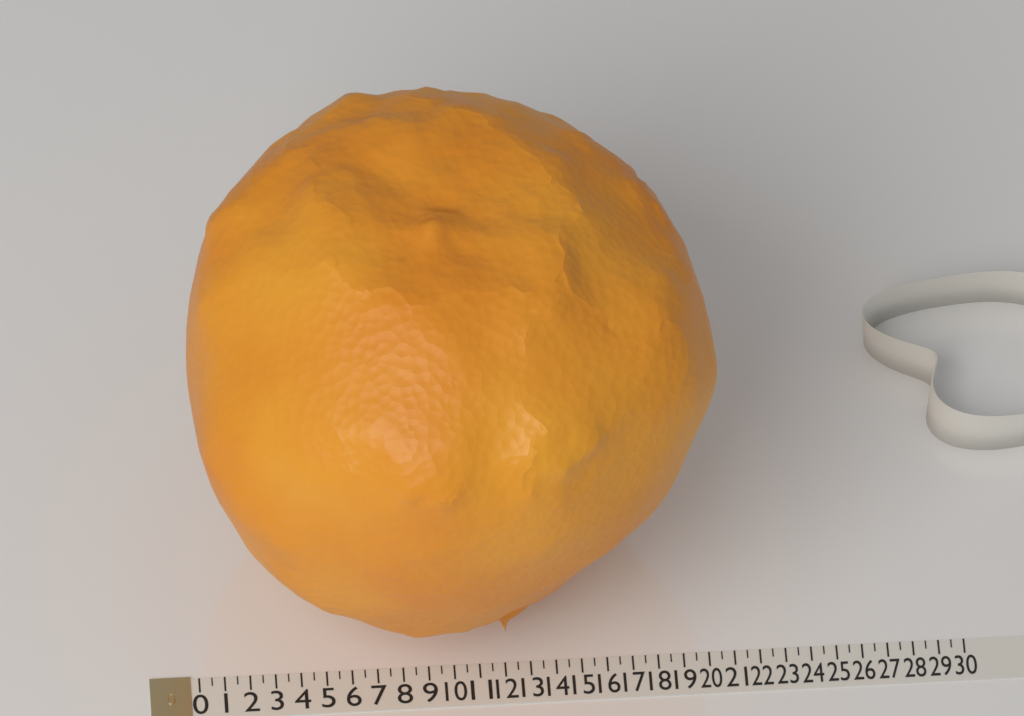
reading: 20.5 (no unit)
